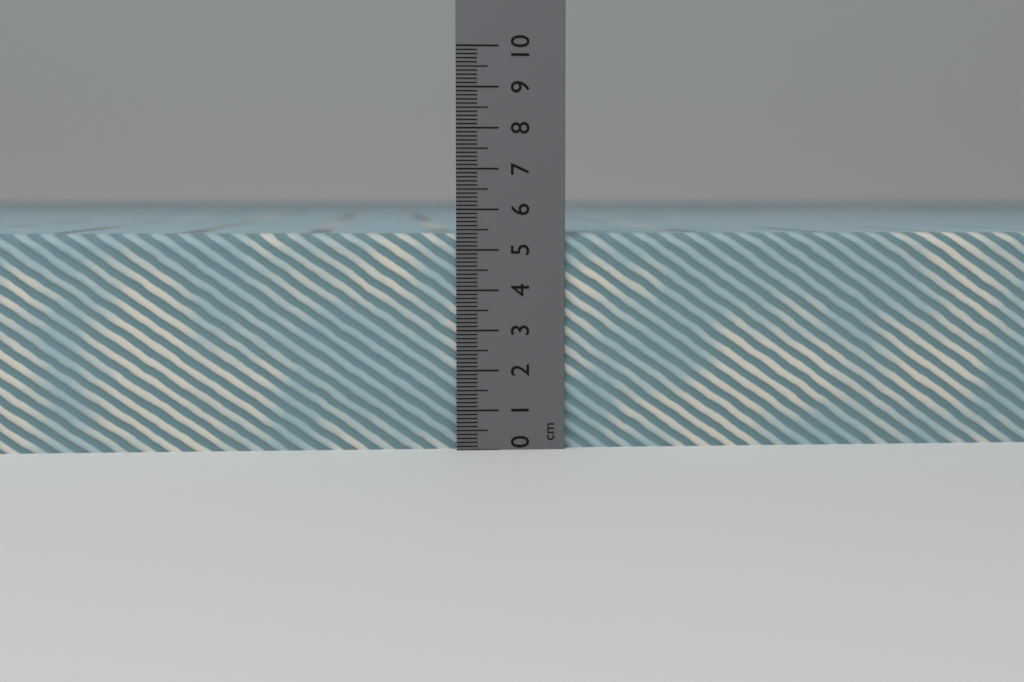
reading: 5.4 cm
